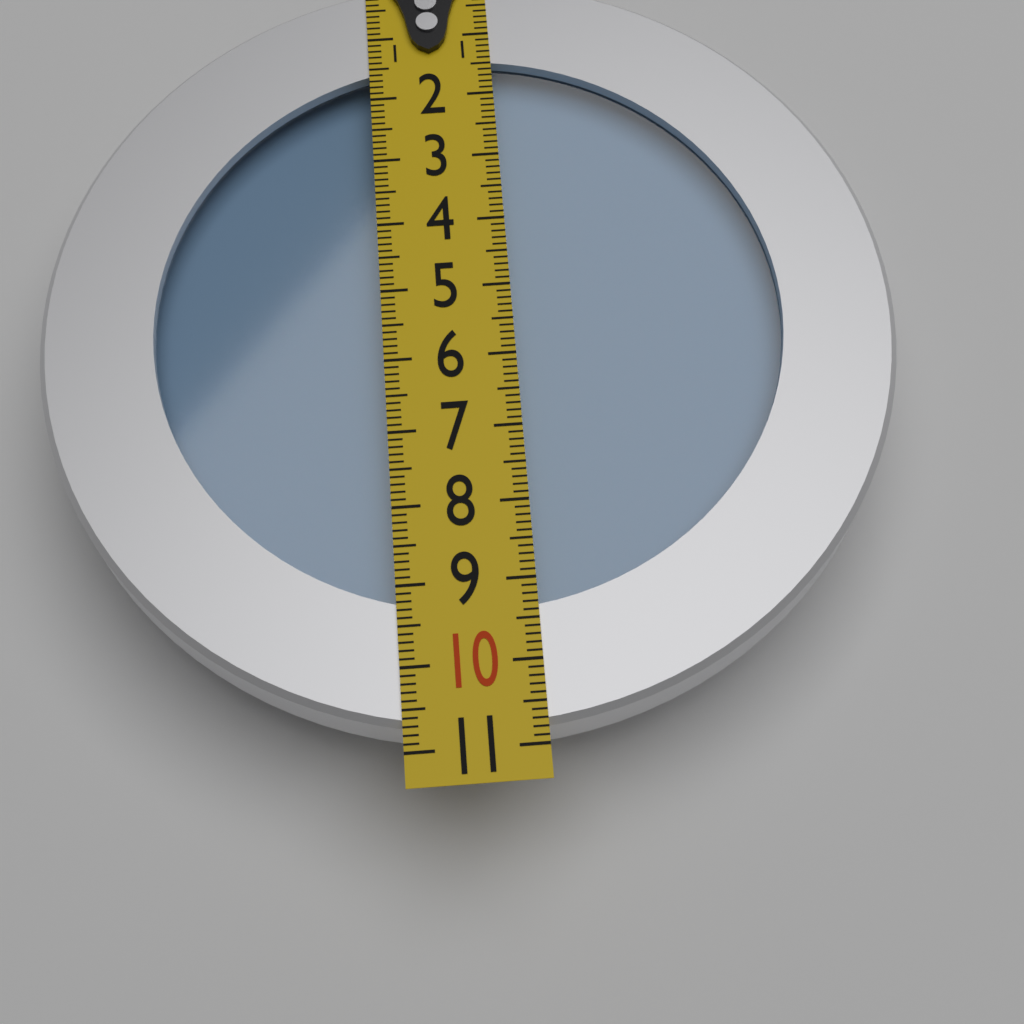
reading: 10.8 (no unit)
